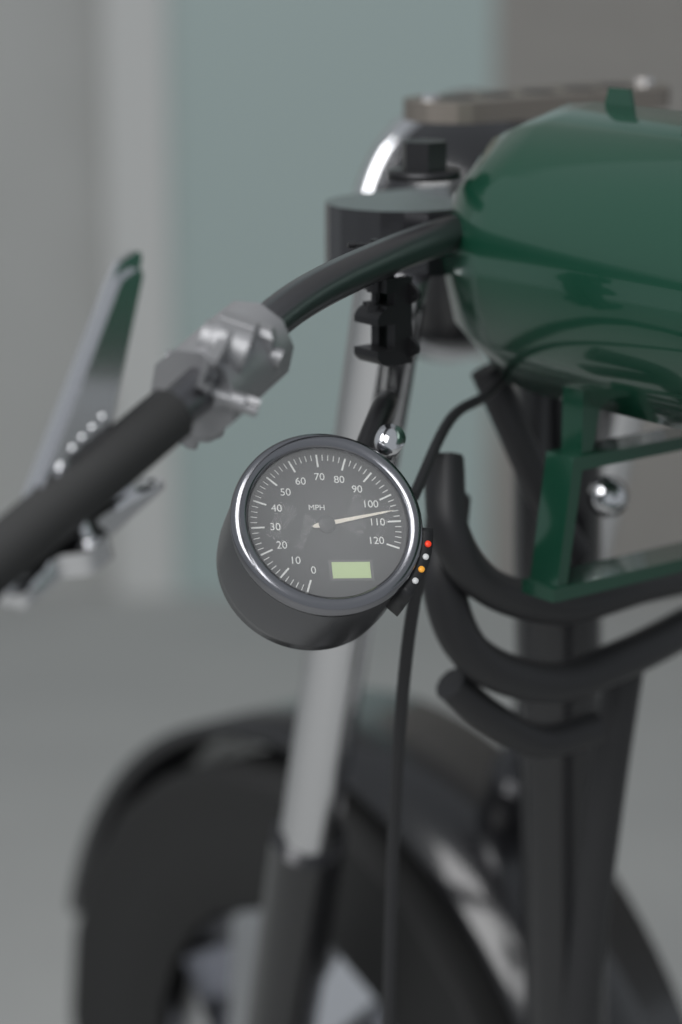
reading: 106 MPH
